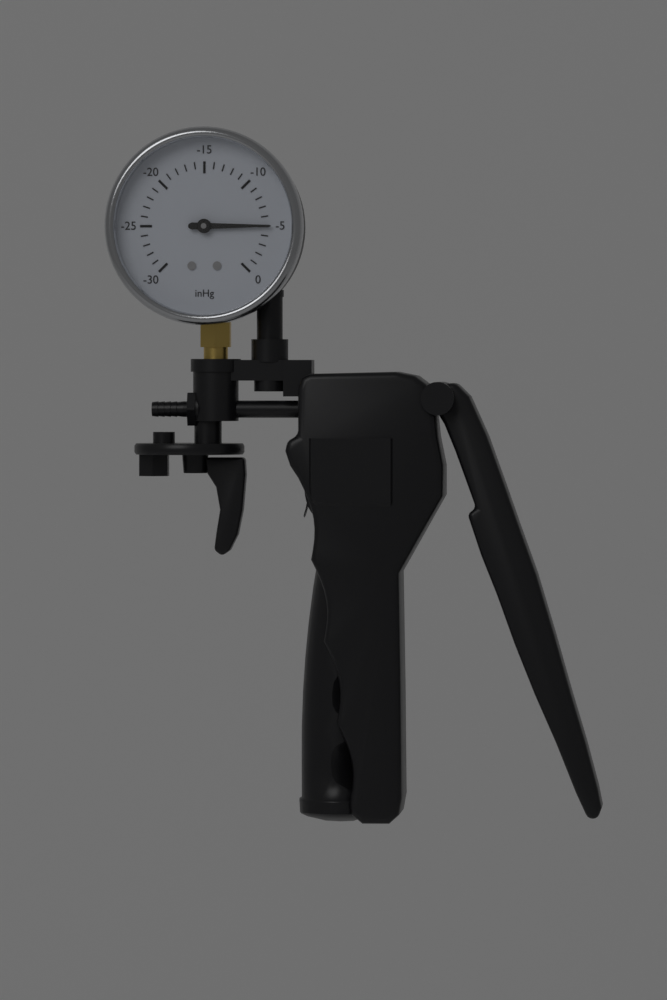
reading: -5 inHg
